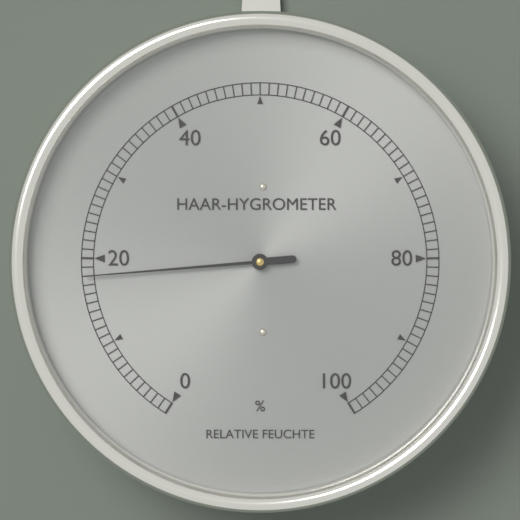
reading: 18 %
